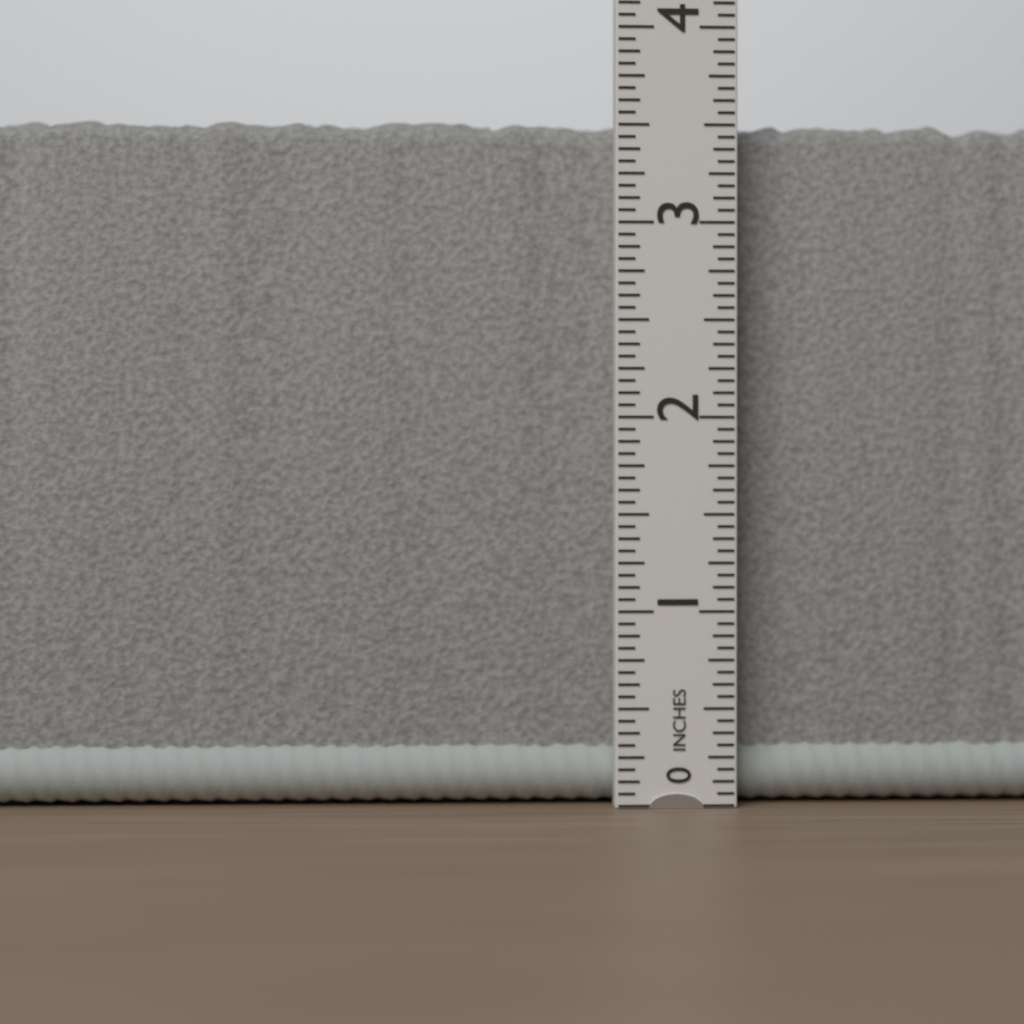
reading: 3.5625 in
